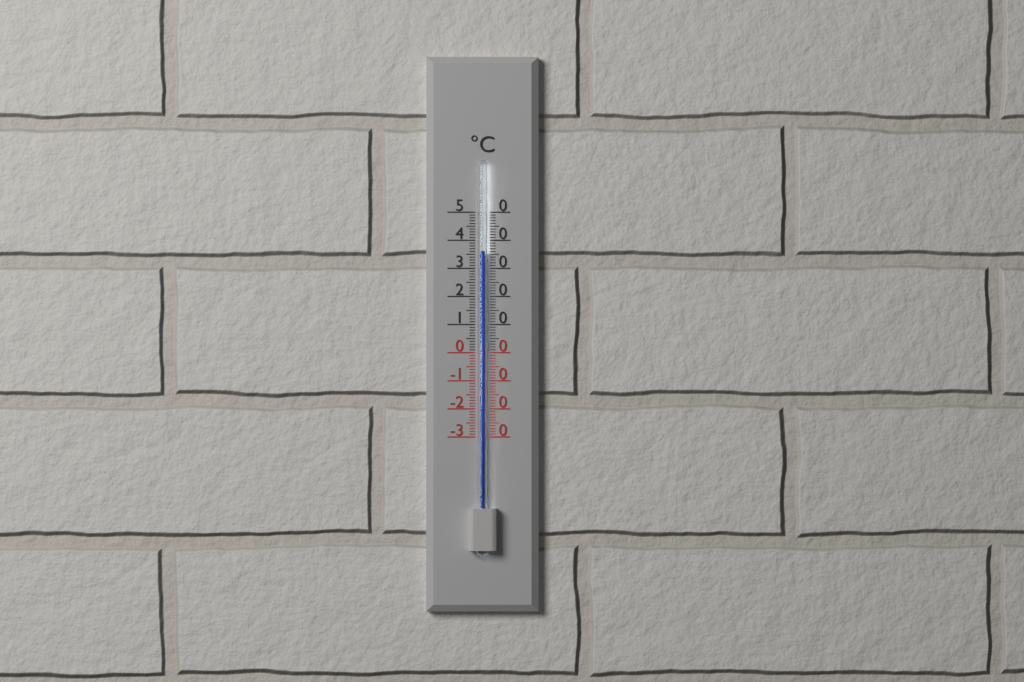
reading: 36 °C
